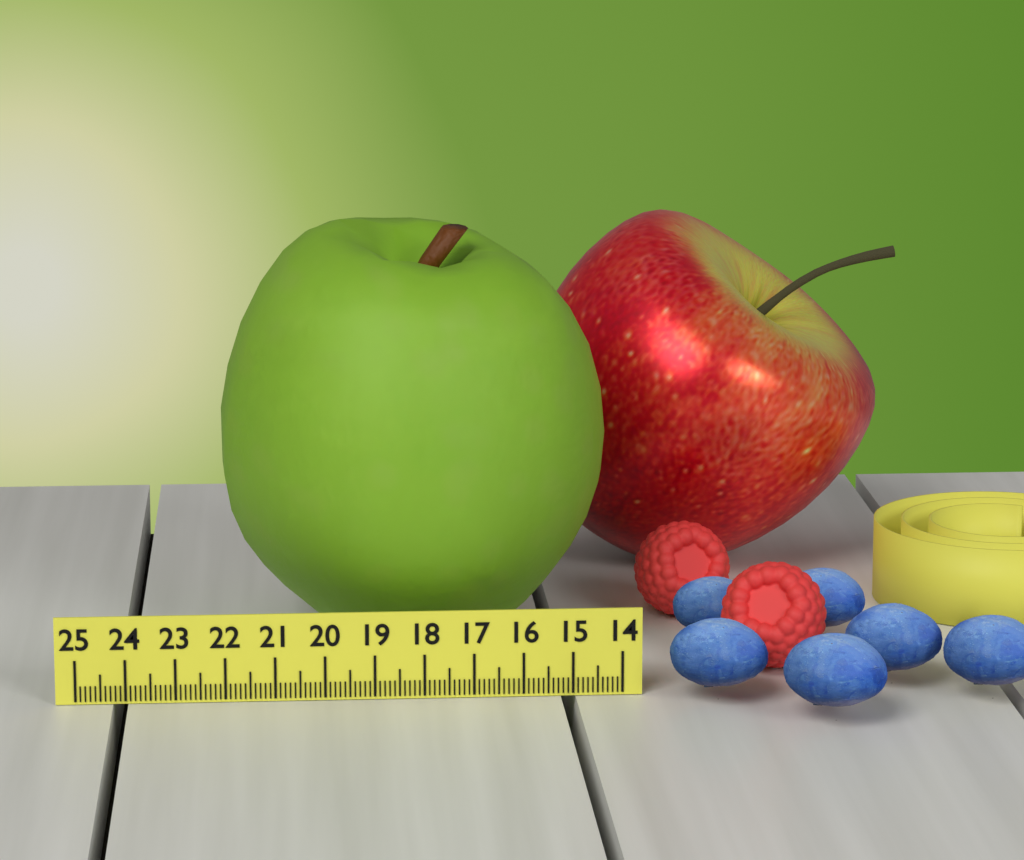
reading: 22.1 (no unit)
